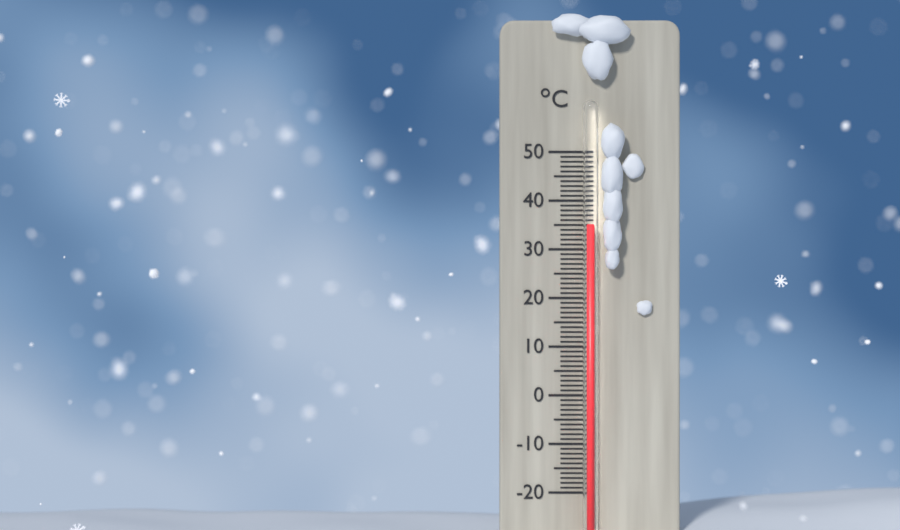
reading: 35 °C
